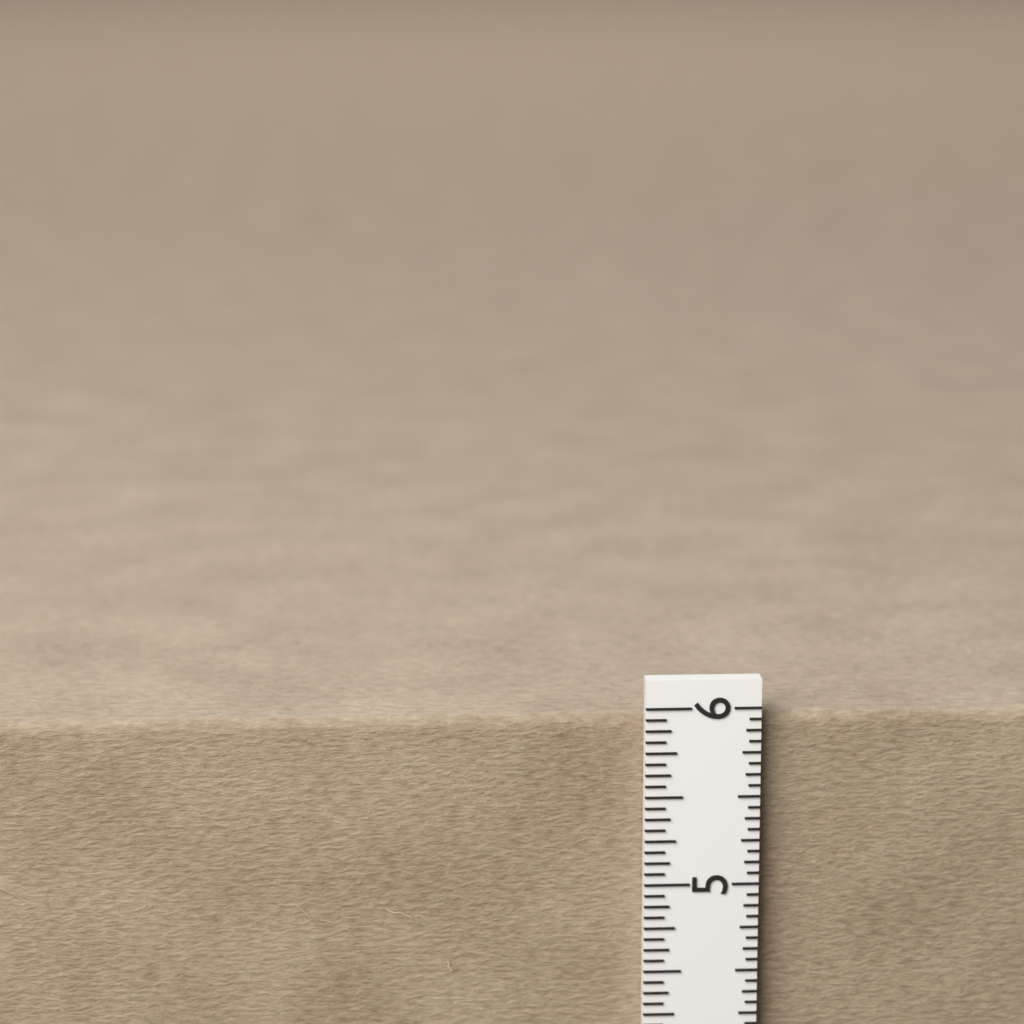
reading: 5.9375 in
